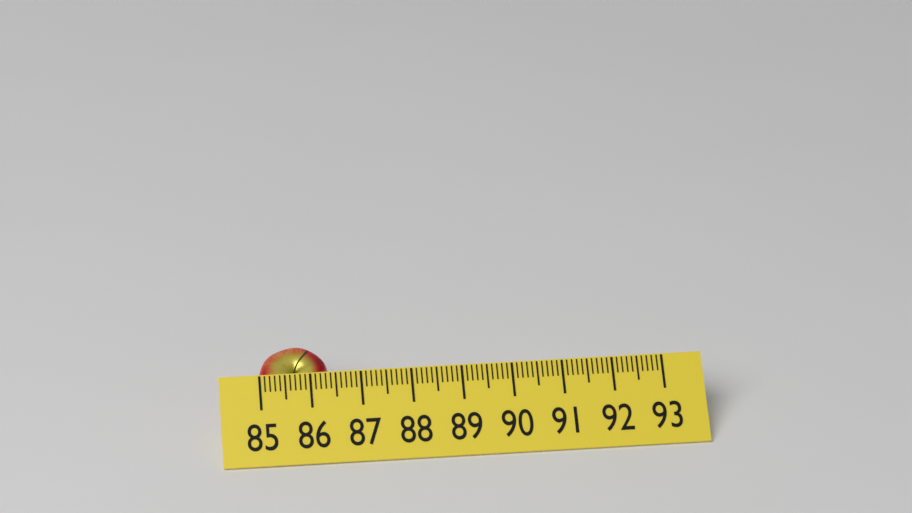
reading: 86.4 (no unit)
